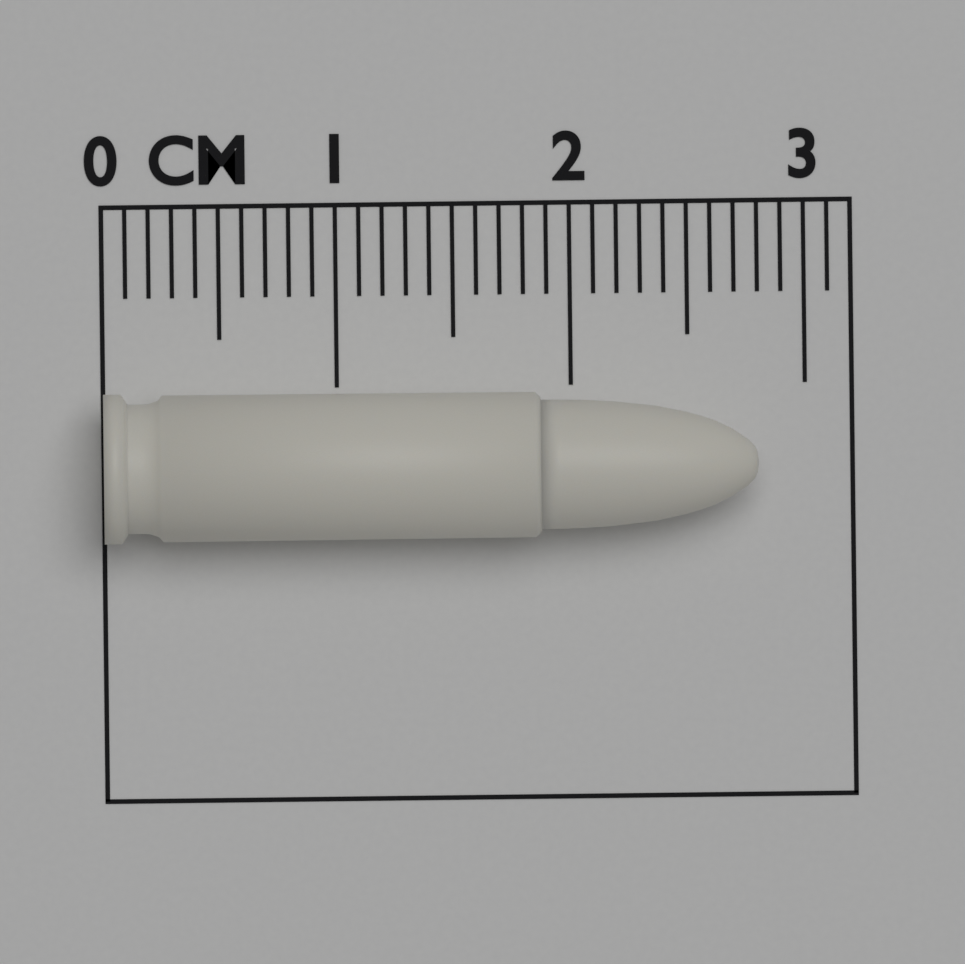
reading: 2.8 cm
